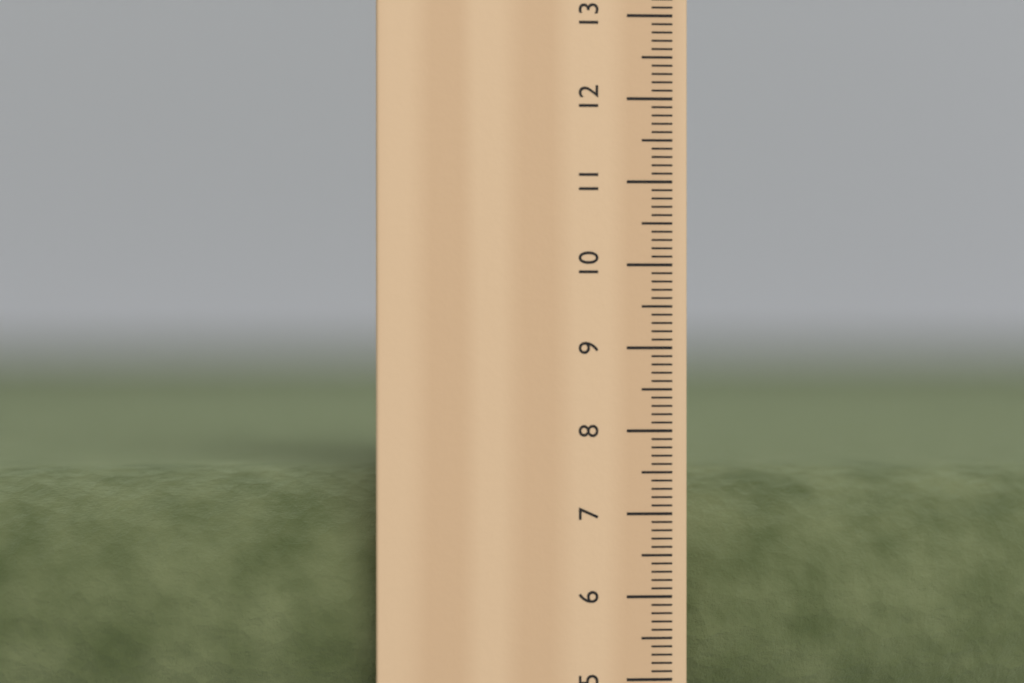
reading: 7.5 cm
